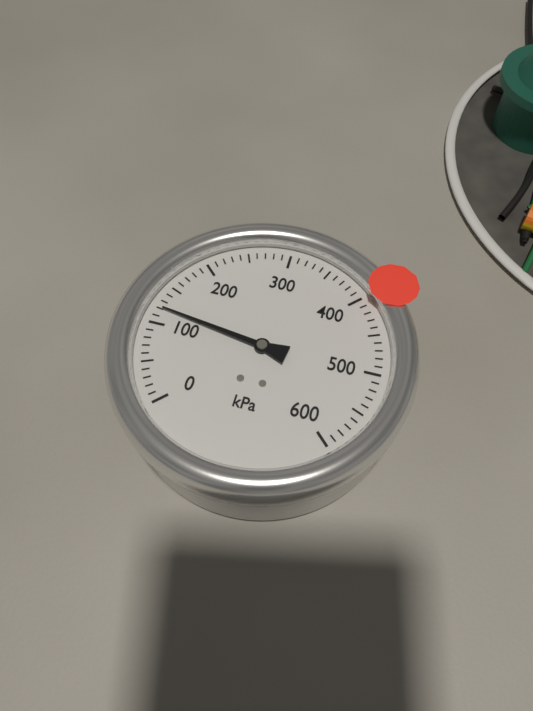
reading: 120 kPa
